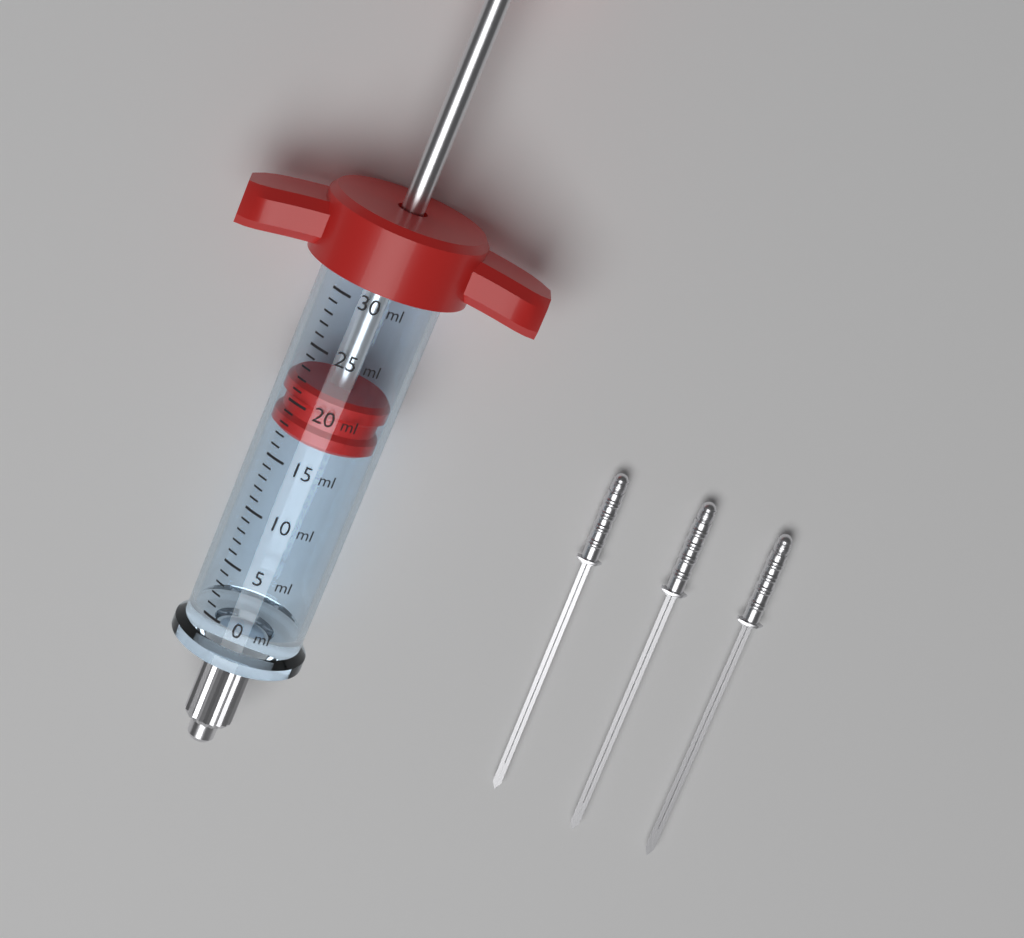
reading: 17 ml
